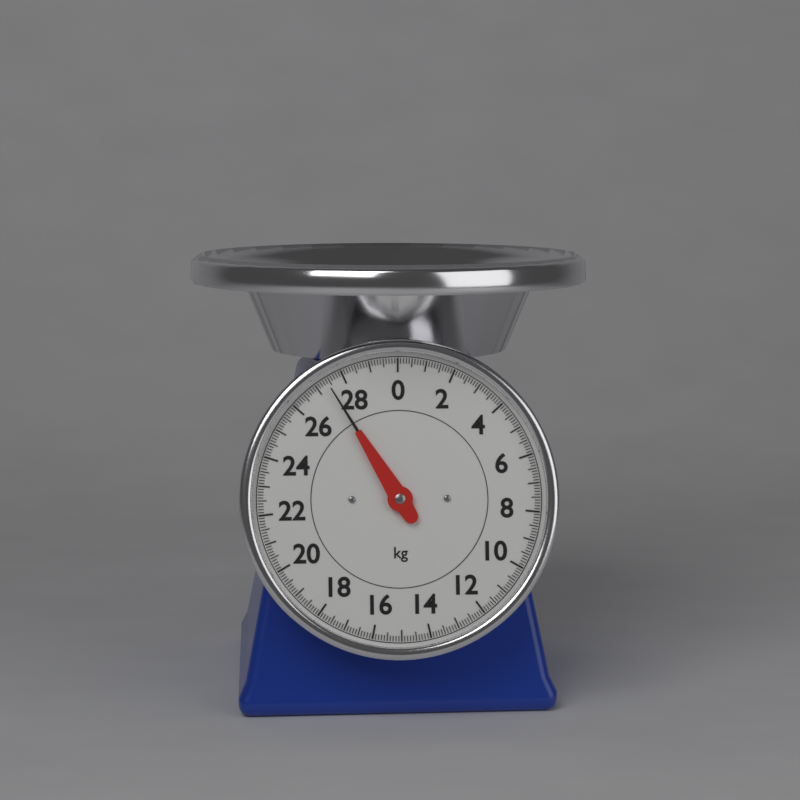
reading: 27.4 kg
